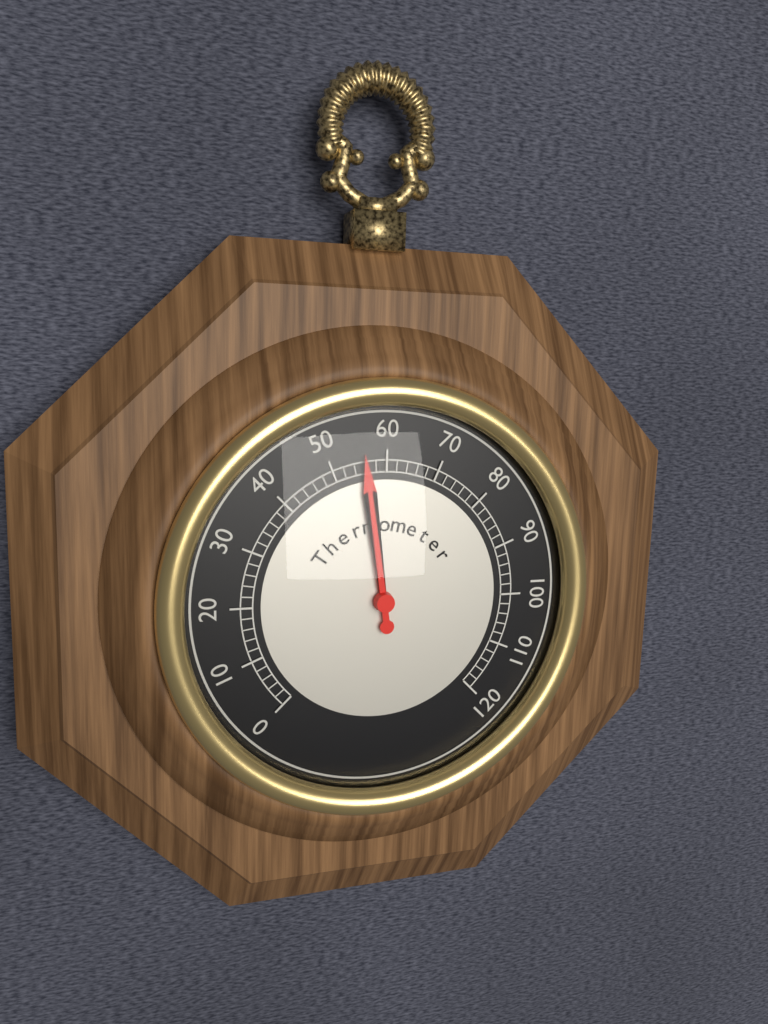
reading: 56 (no unit)
